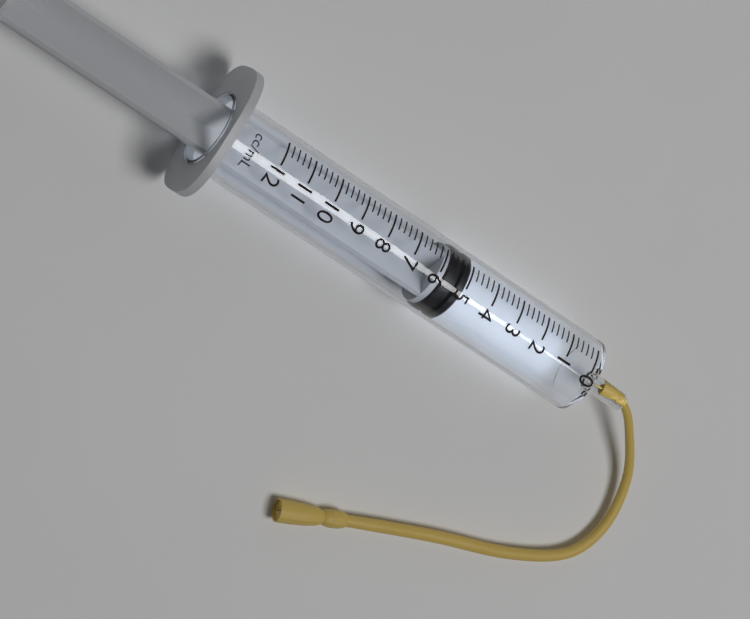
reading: 5.0 ml
